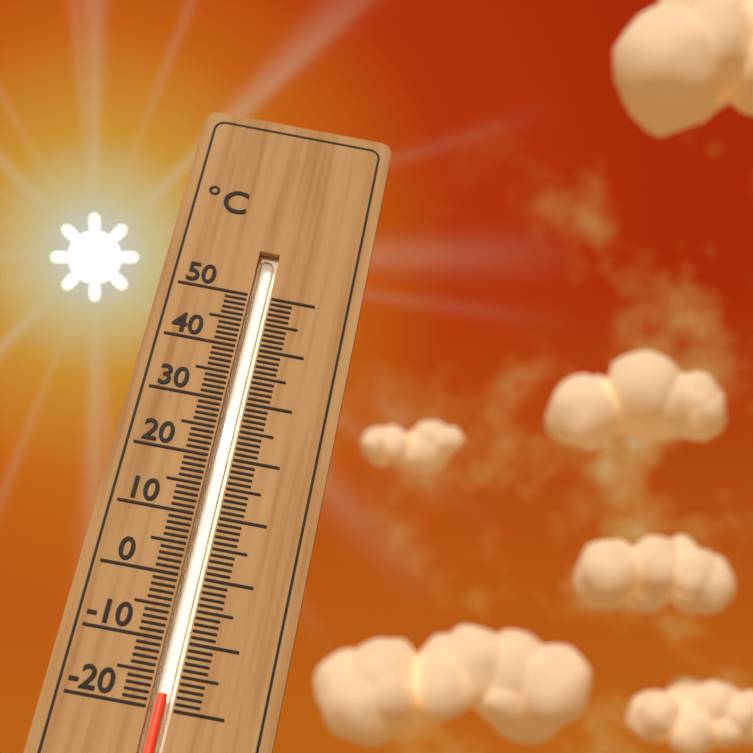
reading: -18 °C
